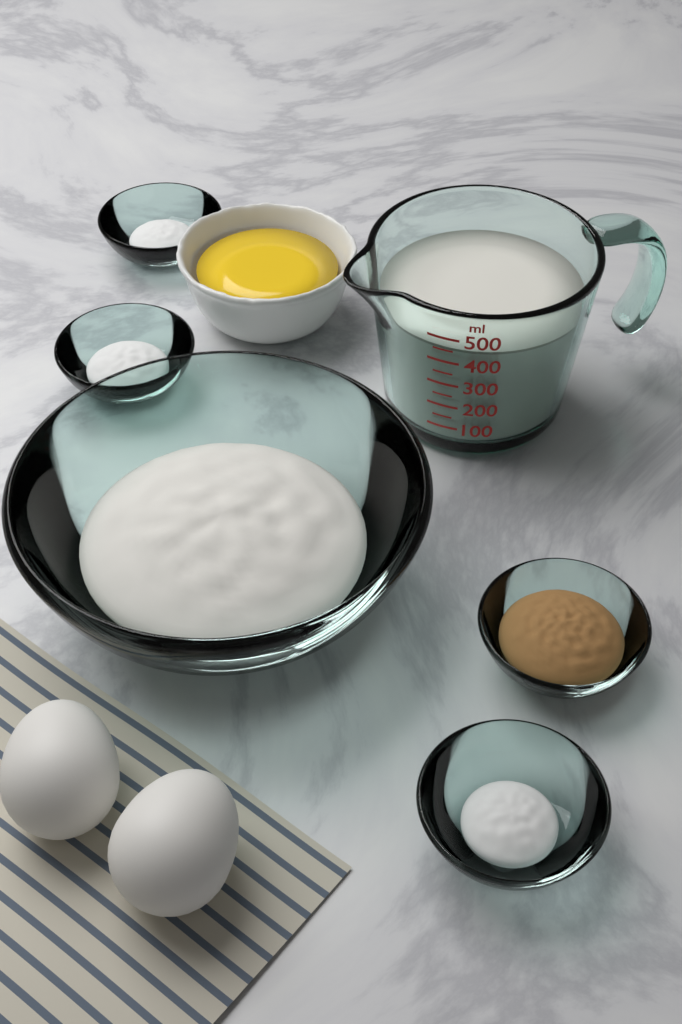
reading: 450 ml
